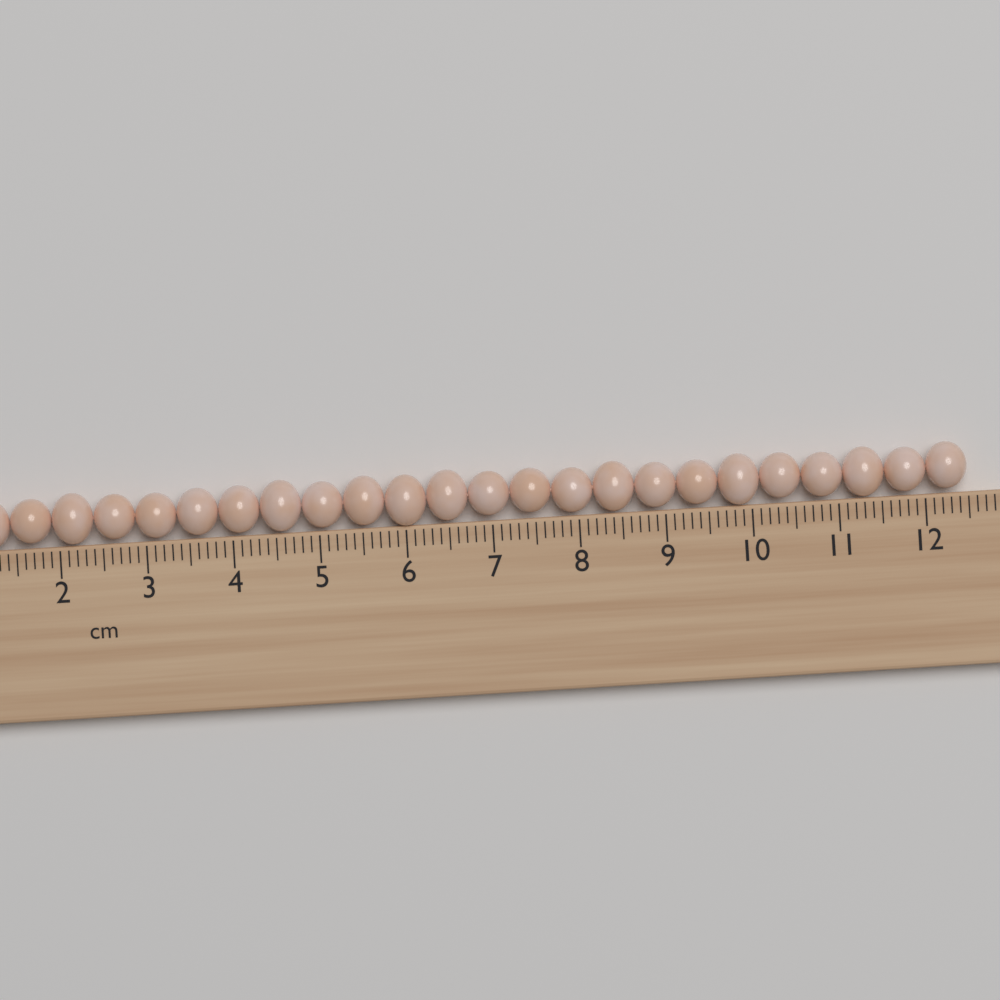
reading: 12.5 cm
